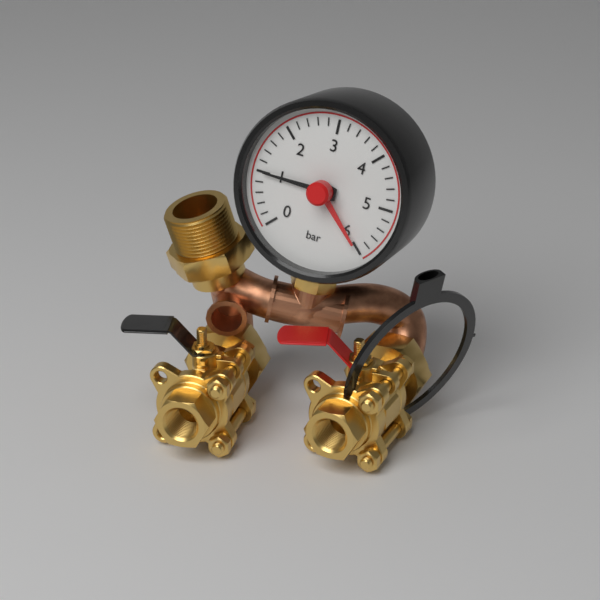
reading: 1.0 bar
